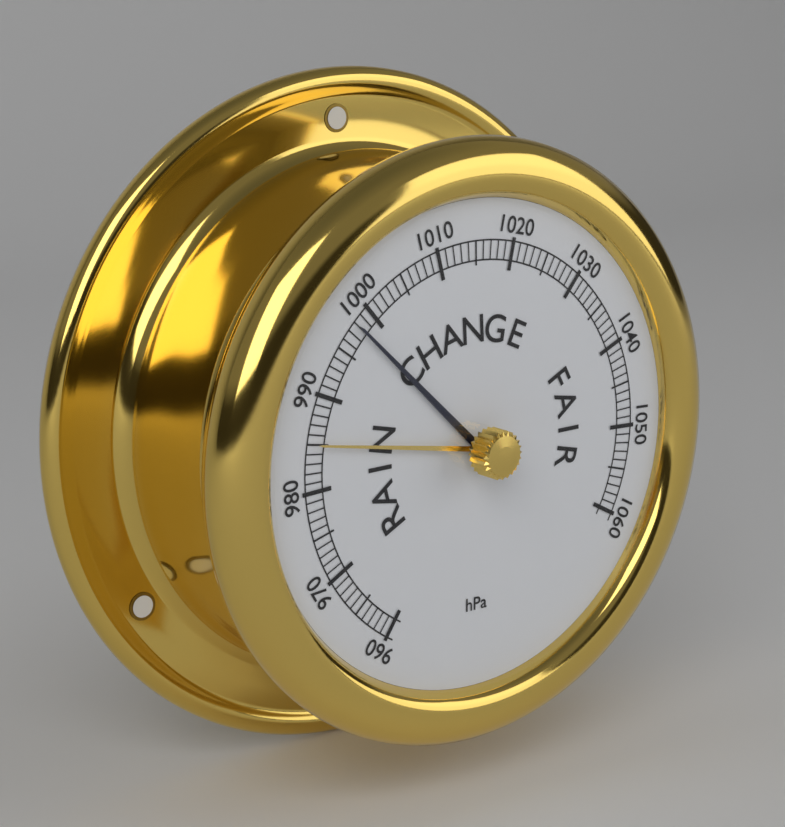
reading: 998 hPa
